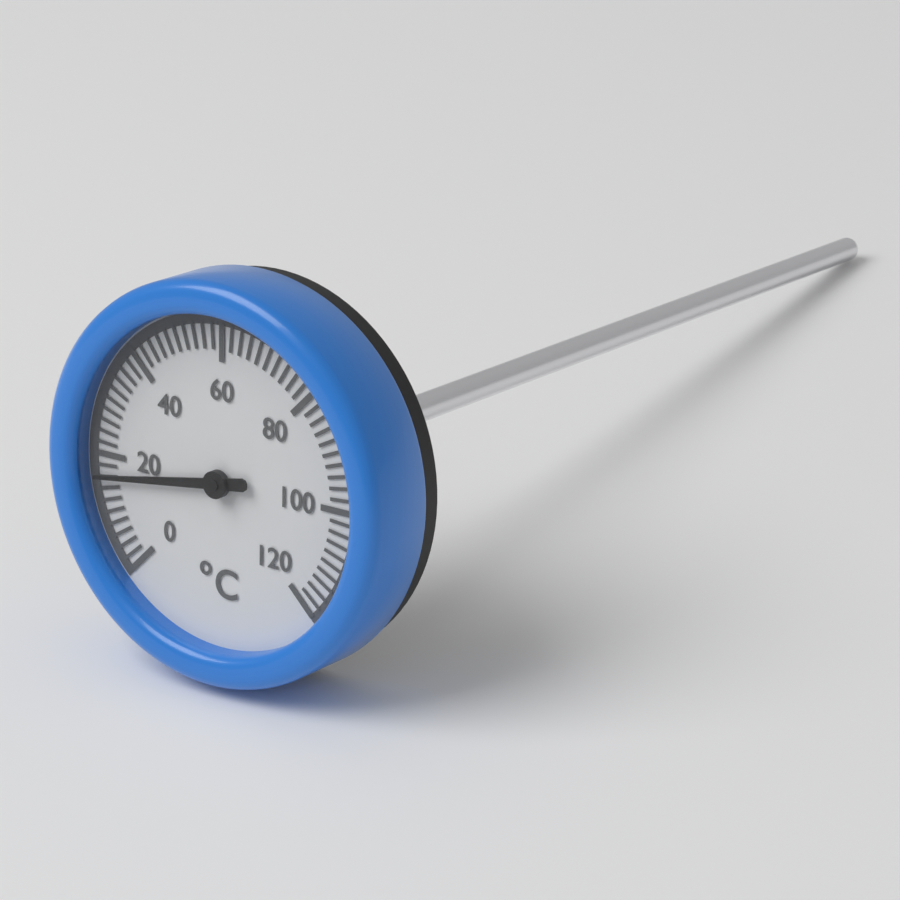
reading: 16 °C
